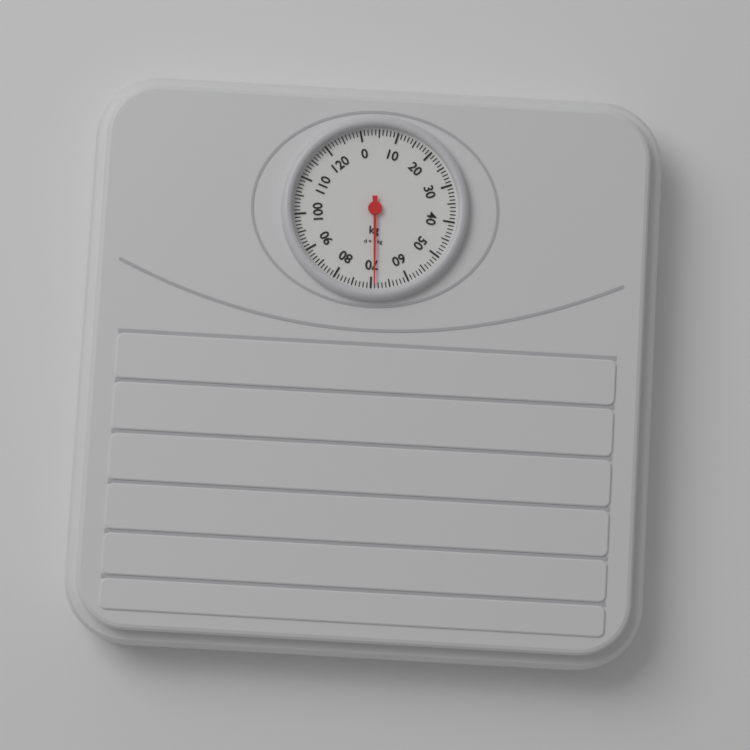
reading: 69 kg
